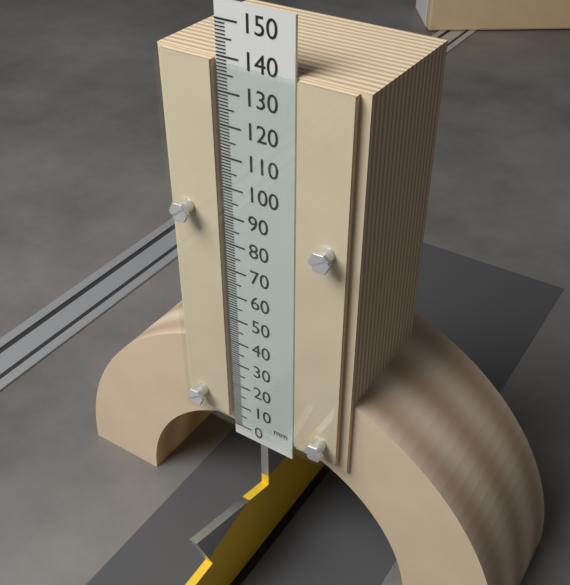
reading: 139 mm
